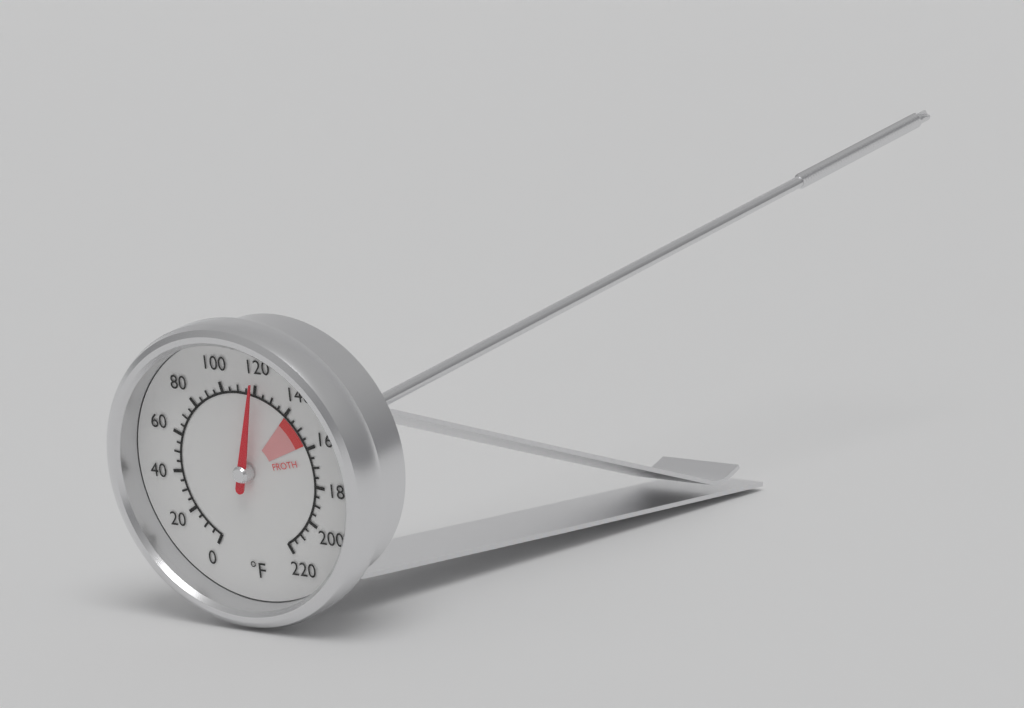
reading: 120 °F
